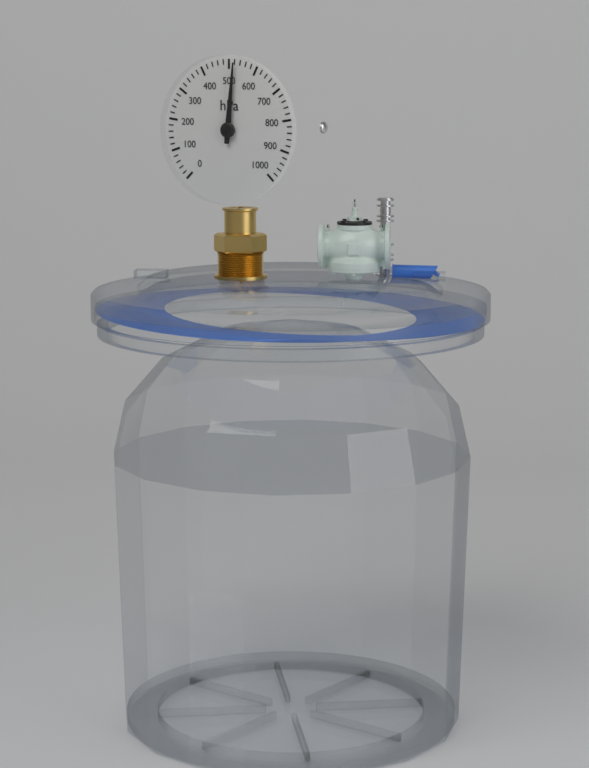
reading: 520 hPa
